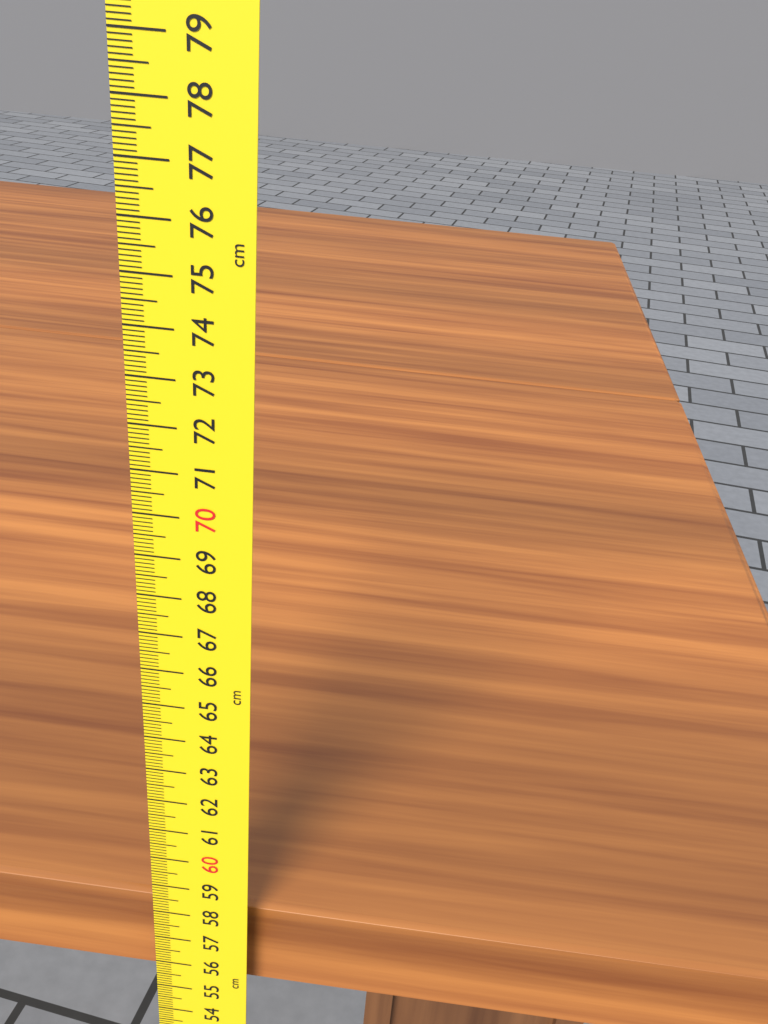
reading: 58.0 cm
